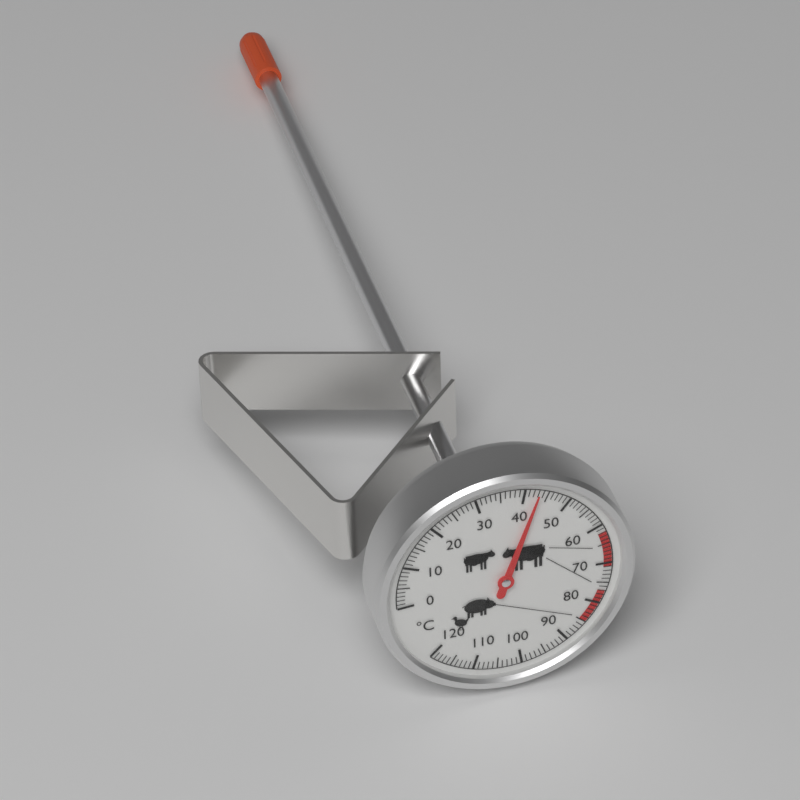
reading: 43 °C
